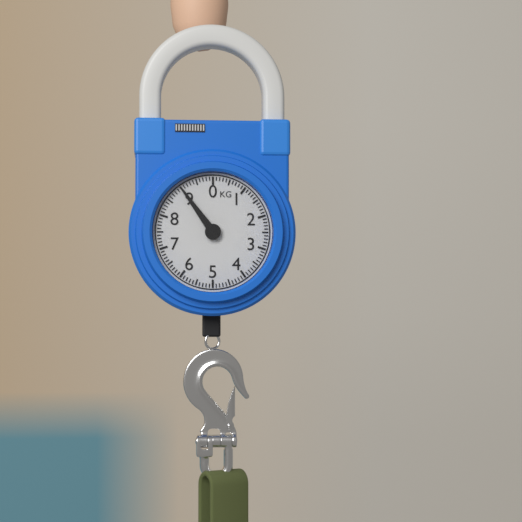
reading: 9.0 kg
